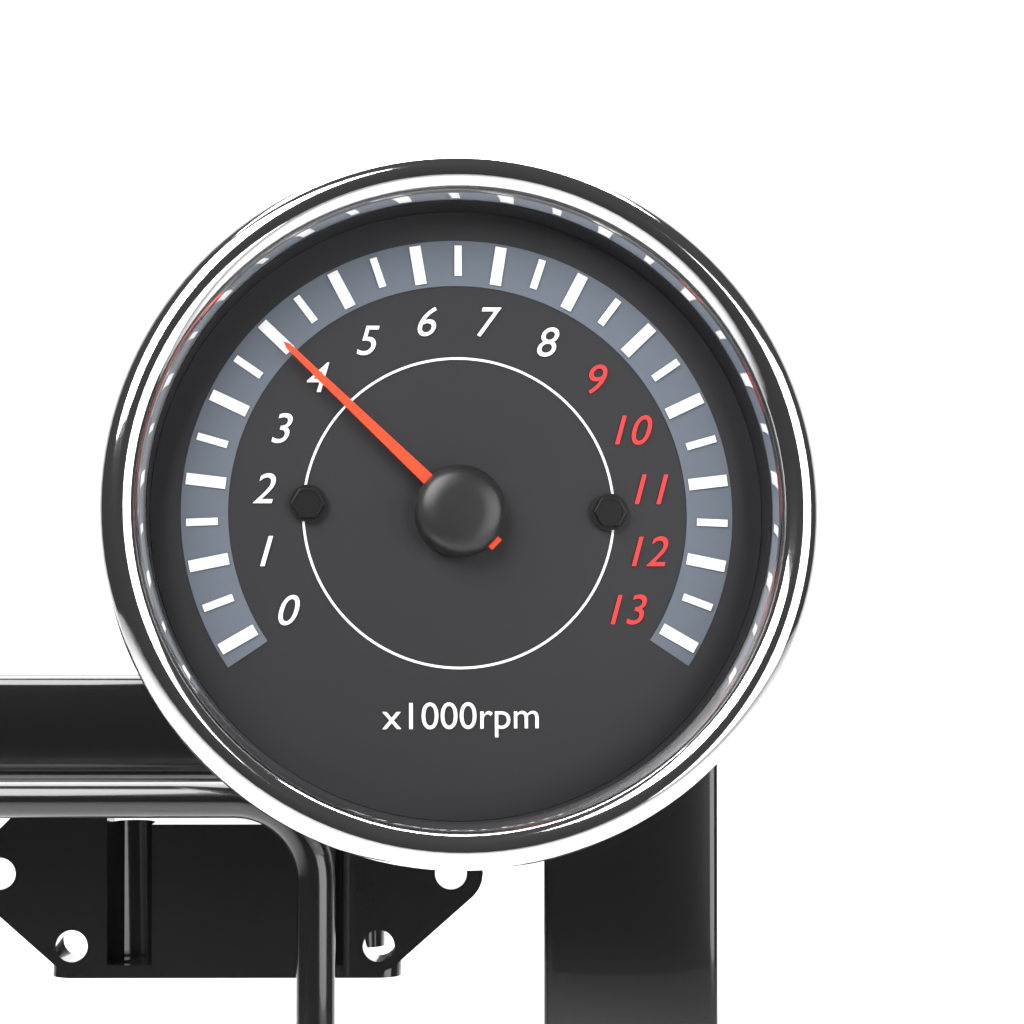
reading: 4000 rpm
